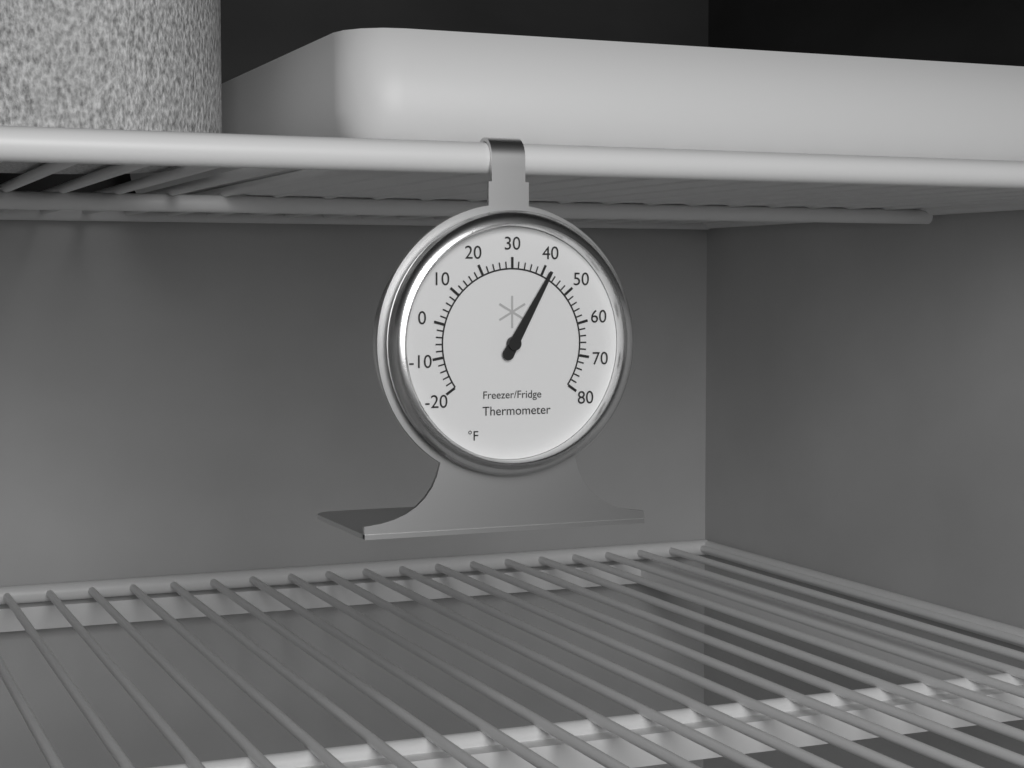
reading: 42 °F
